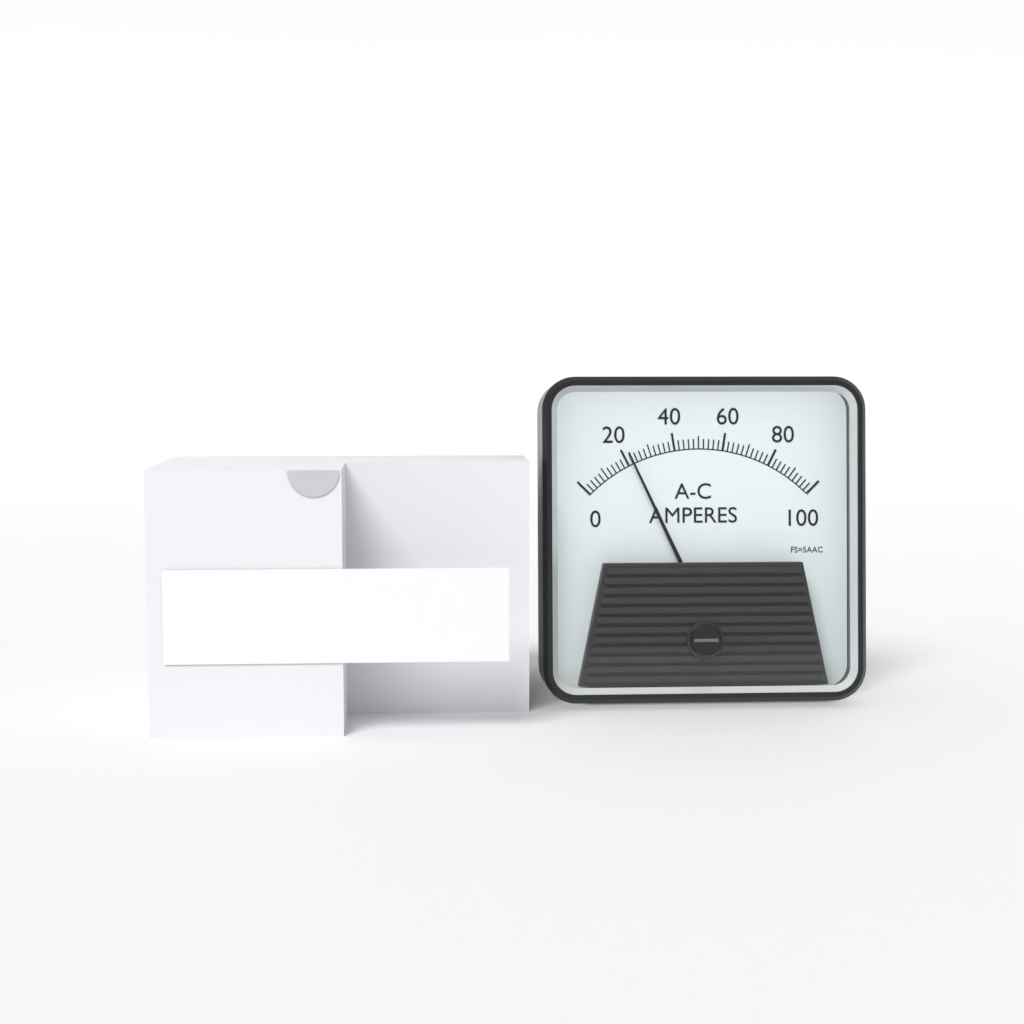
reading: 22 A
